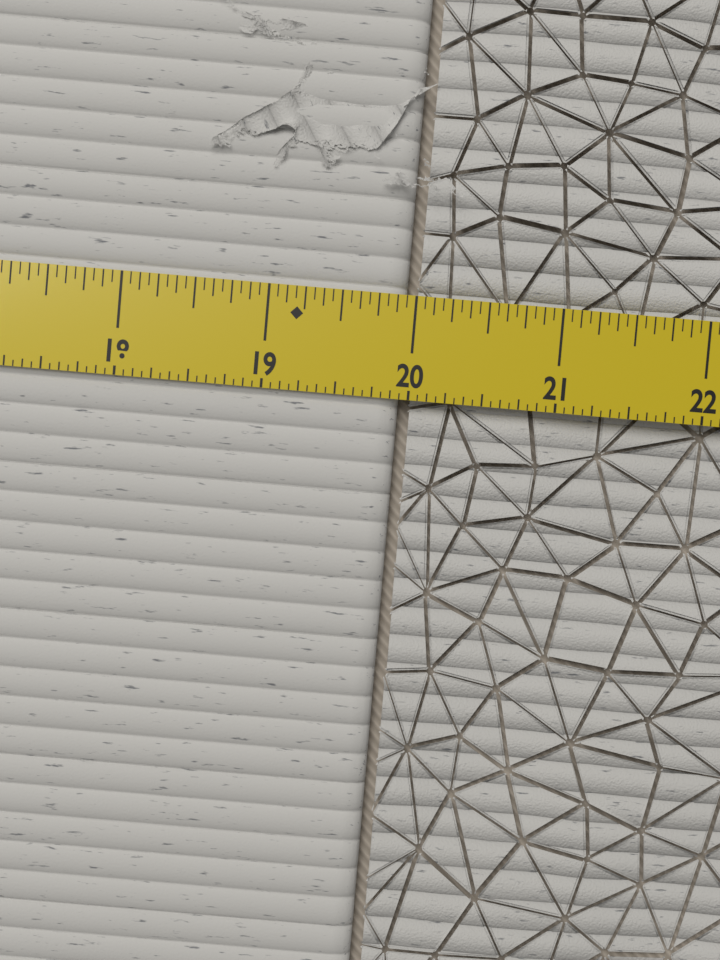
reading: 19.9375 in
